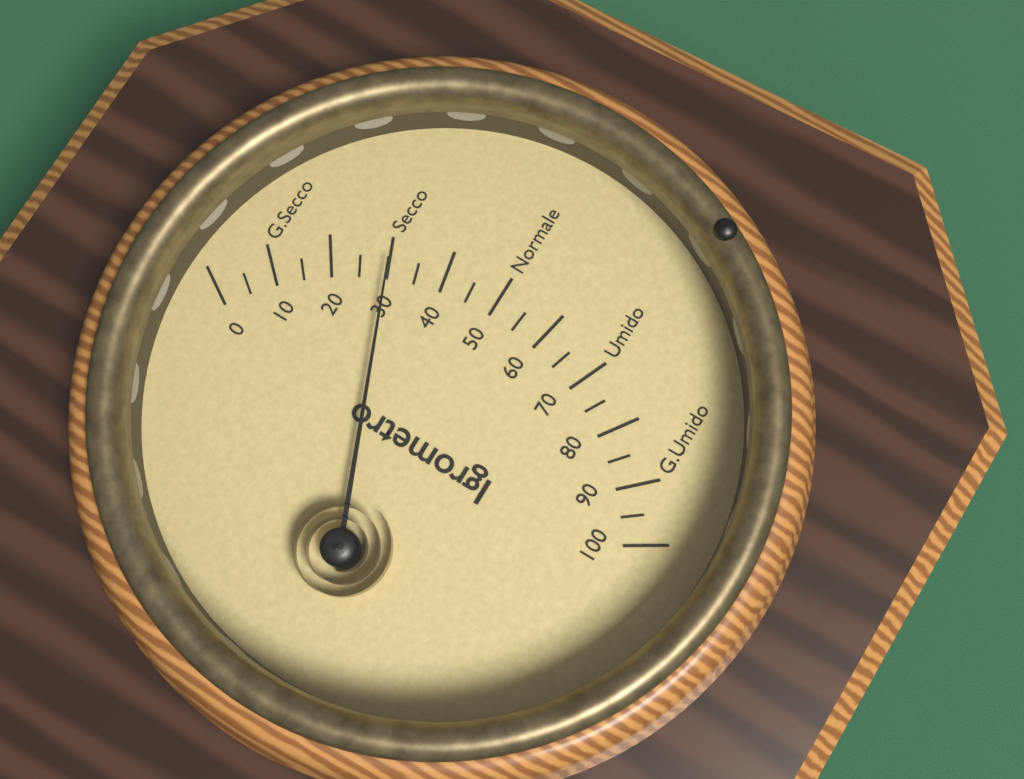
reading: 30 (no unit)
